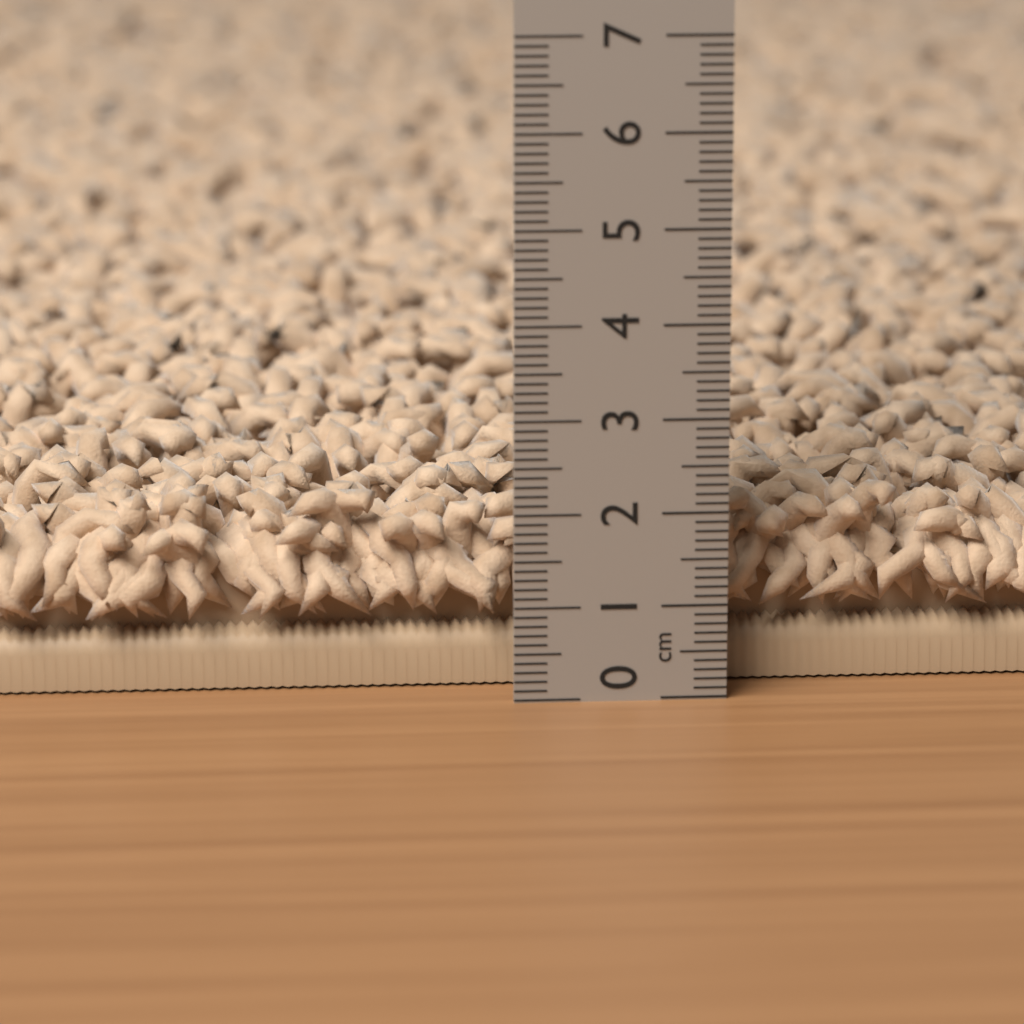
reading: 2.1 cm
